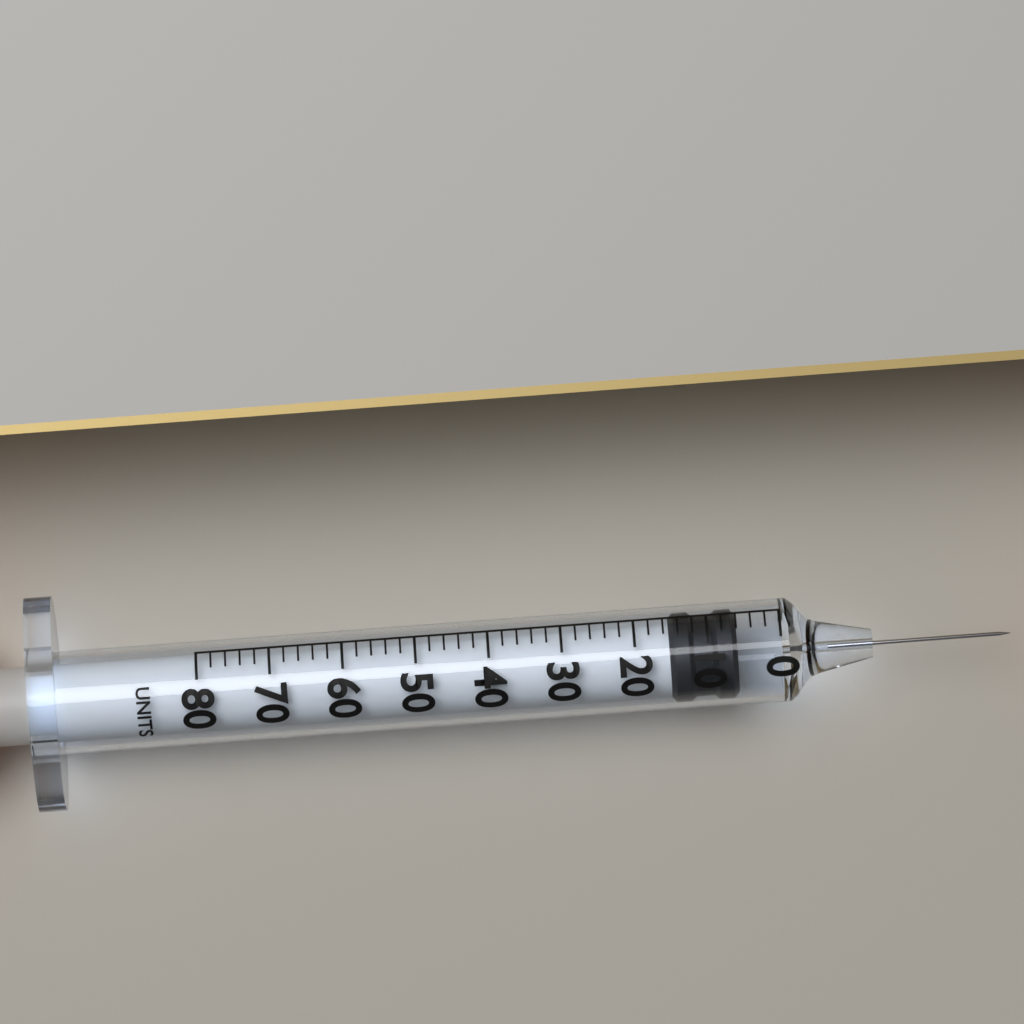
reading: 6 units
